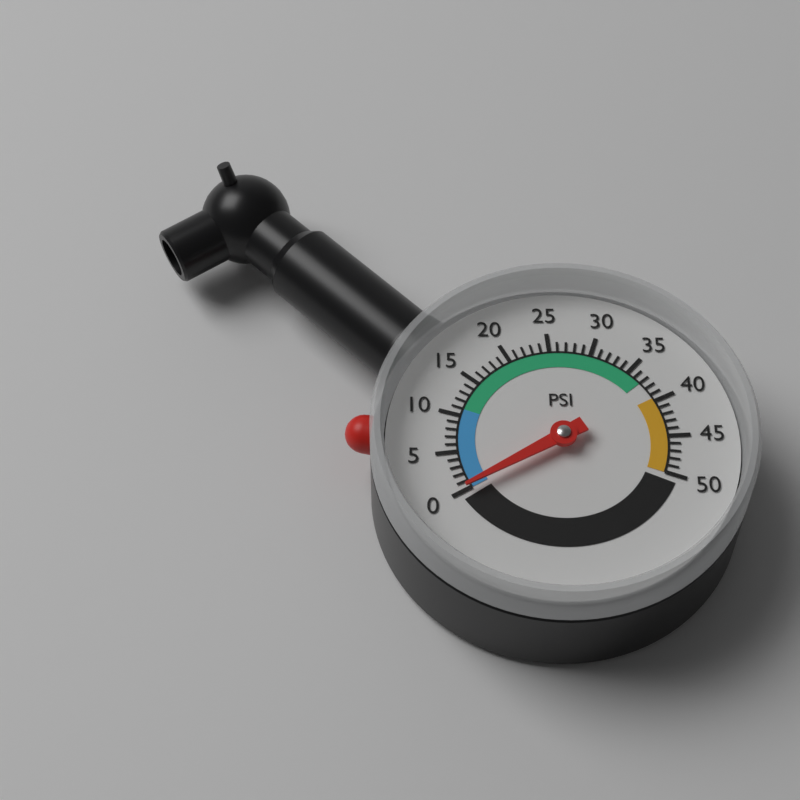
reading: 0 psi
